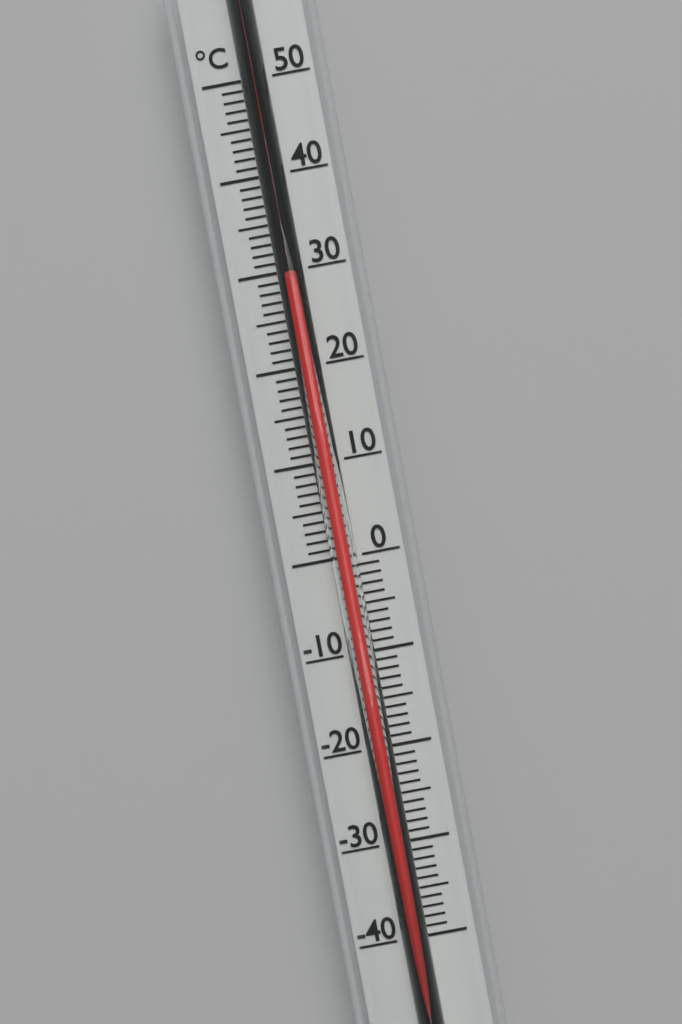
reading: 29 °C
